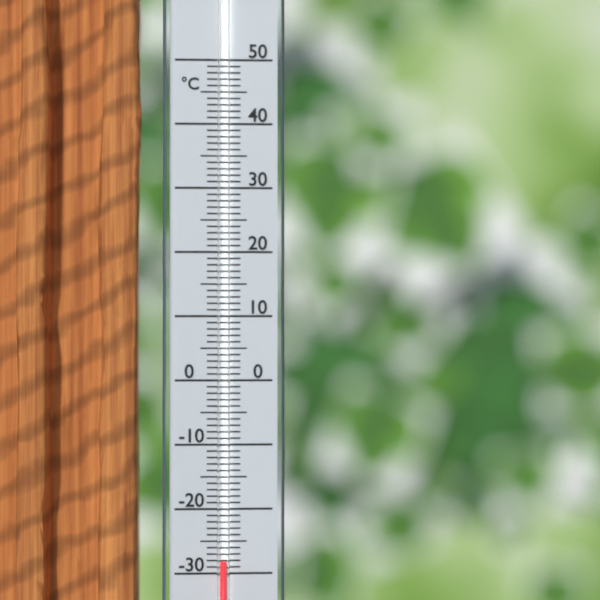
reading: -28 °C
